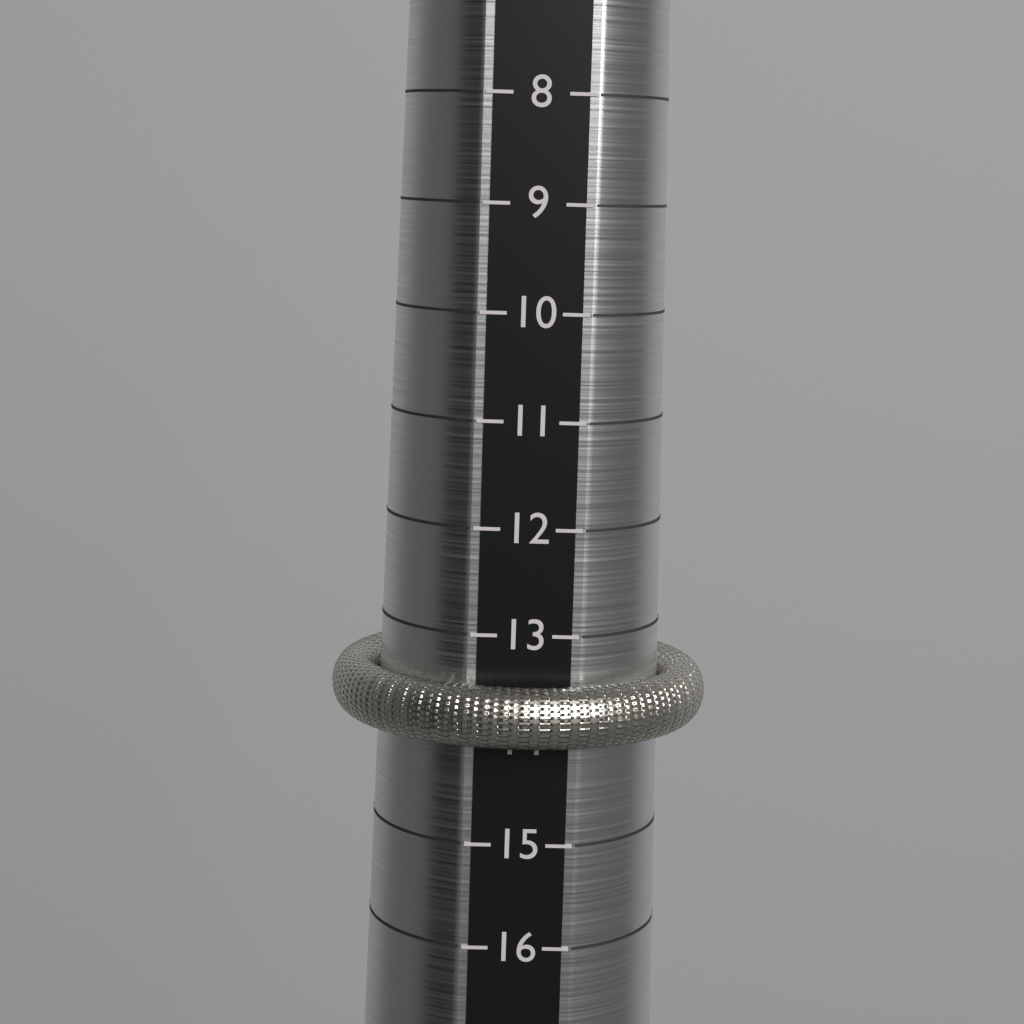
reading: 14 (no unit)
